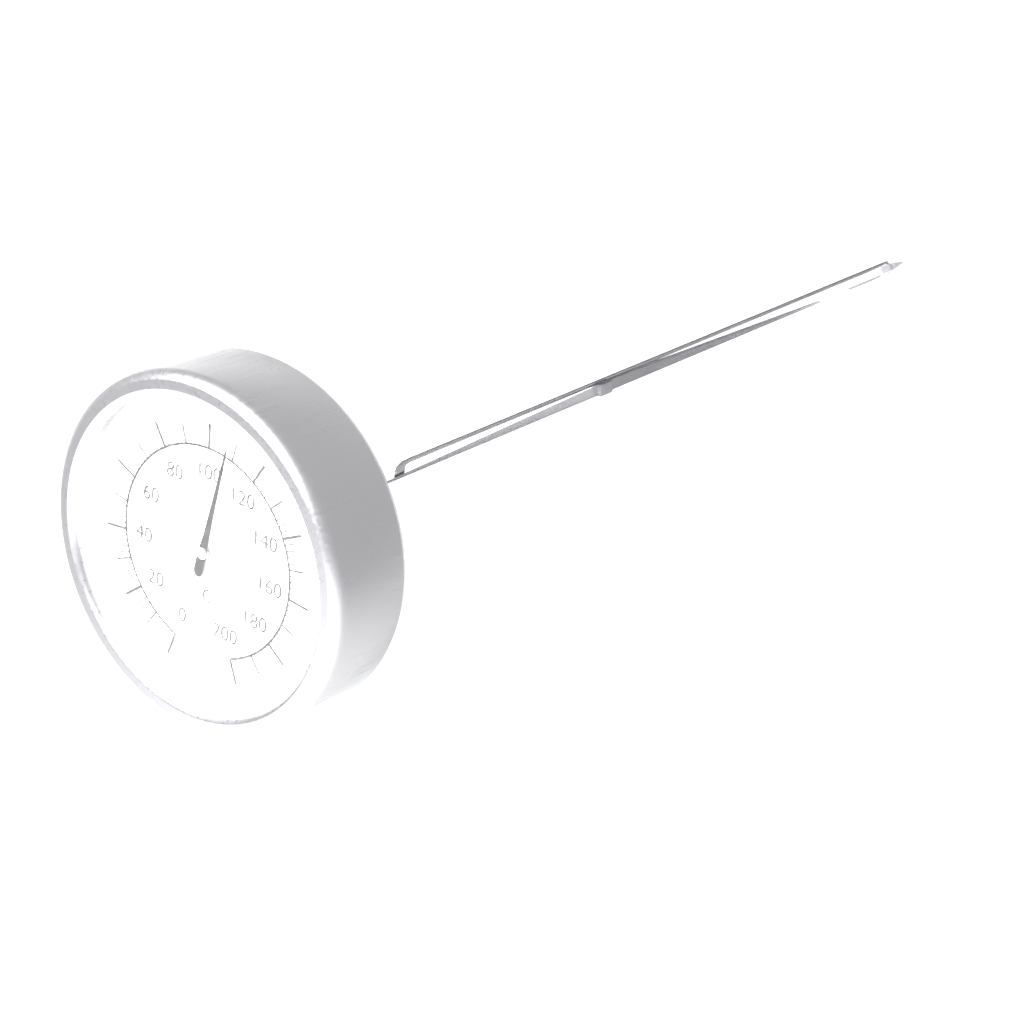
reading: 108 °C
